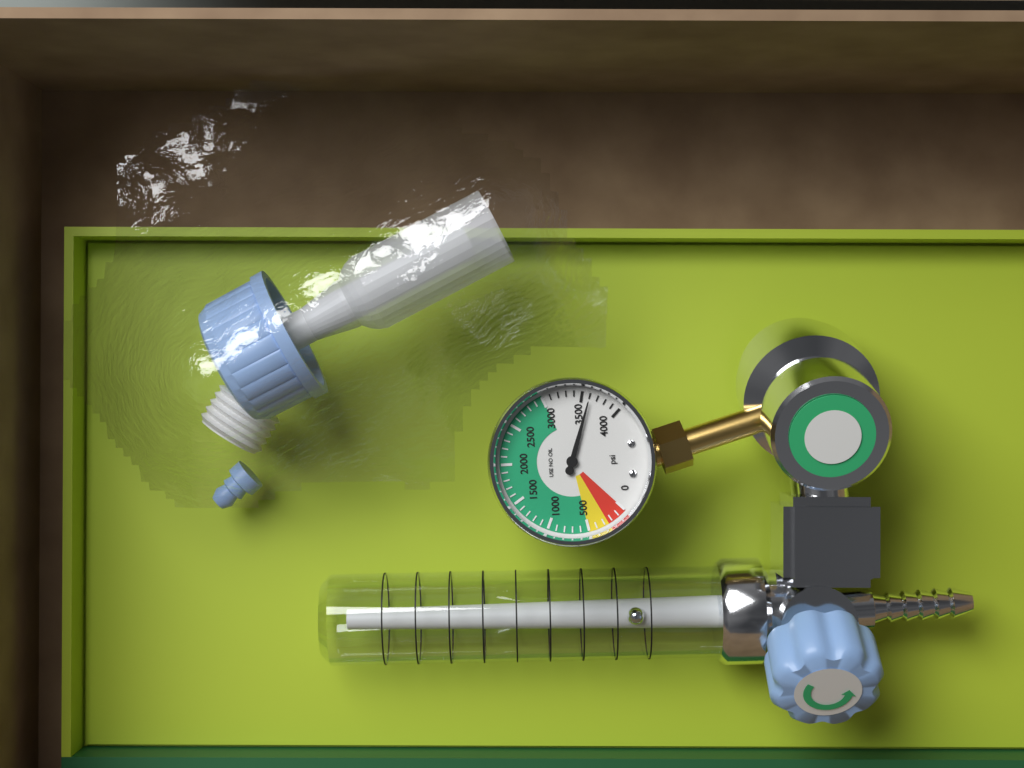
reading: 3600 psi
